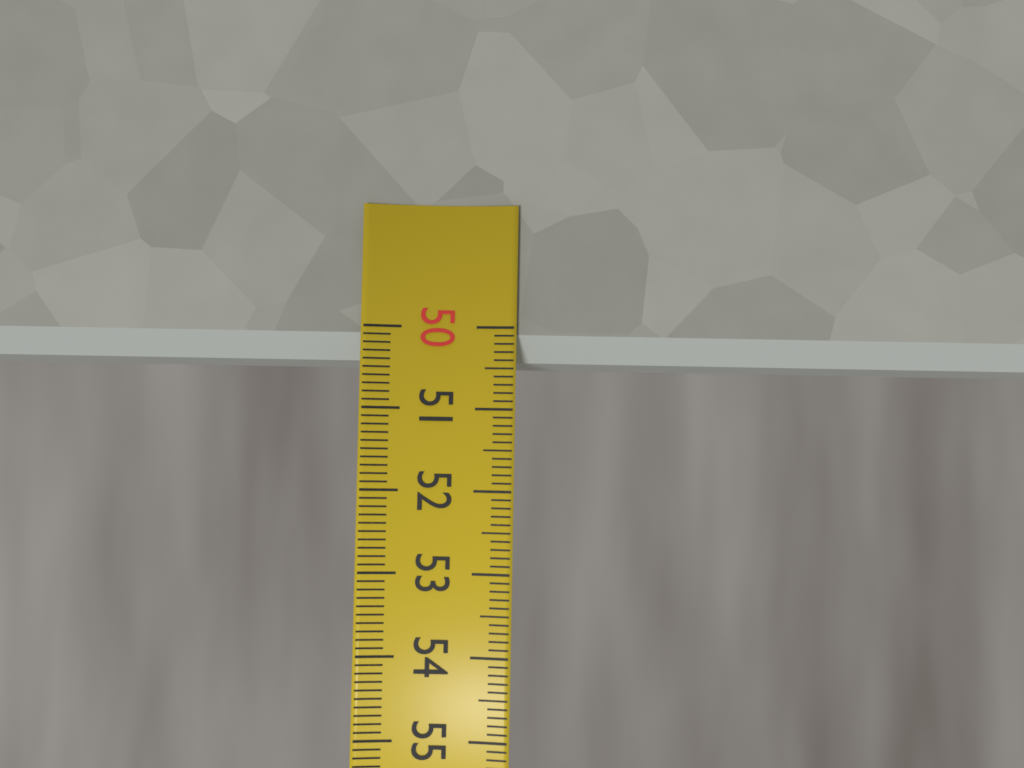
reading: 50.4 (no unit)
